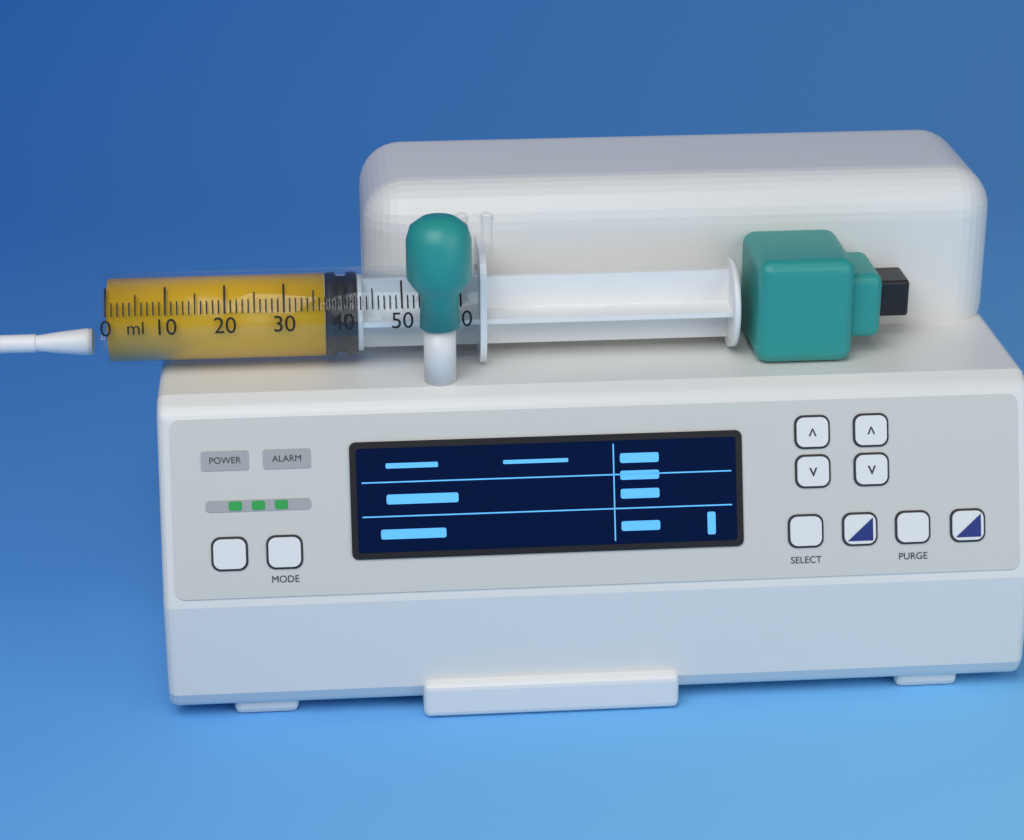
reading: 37 ml
